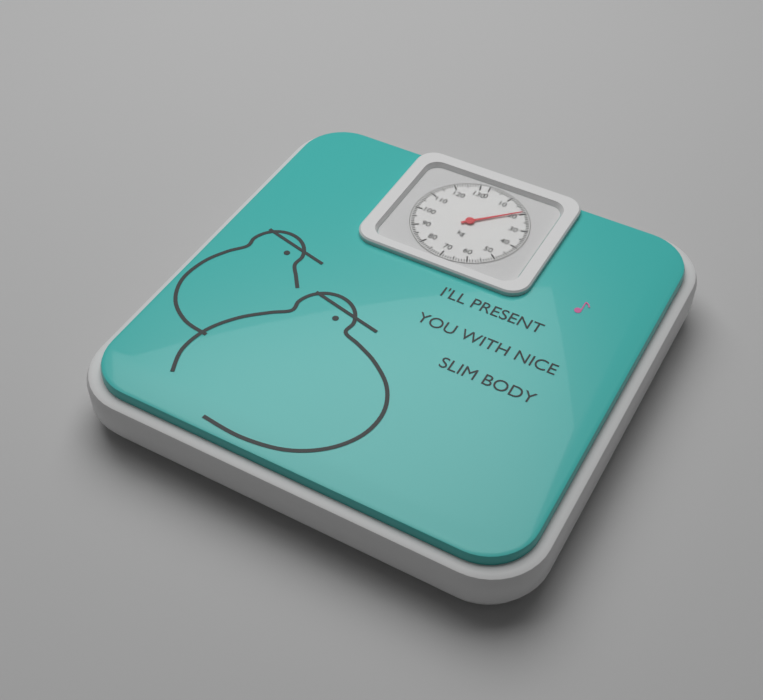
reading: 19 kg
